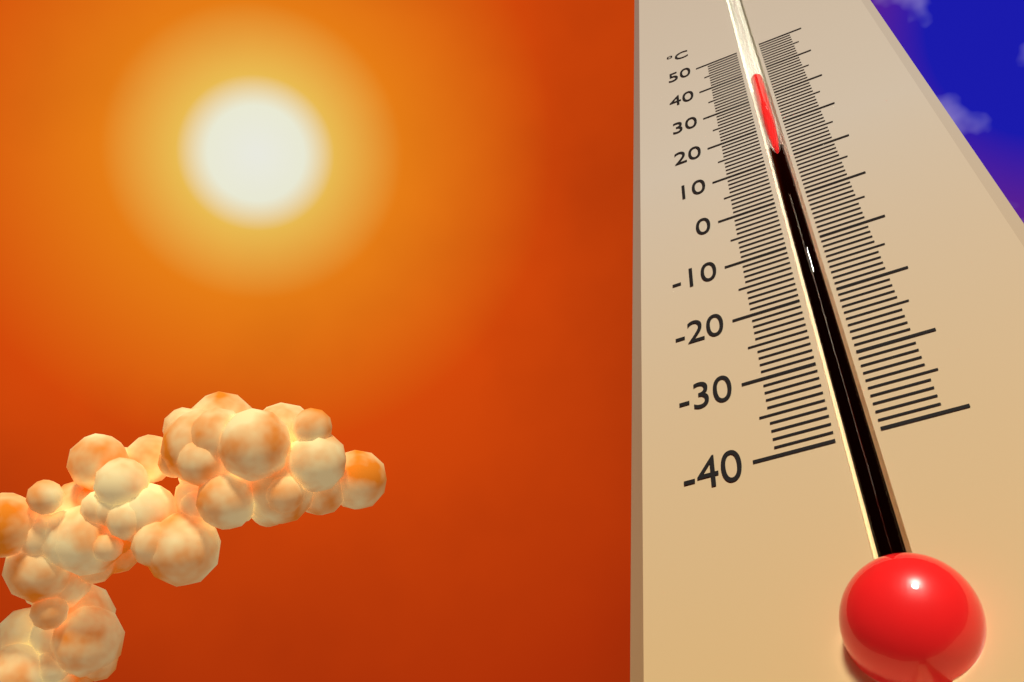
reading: 38 °C
